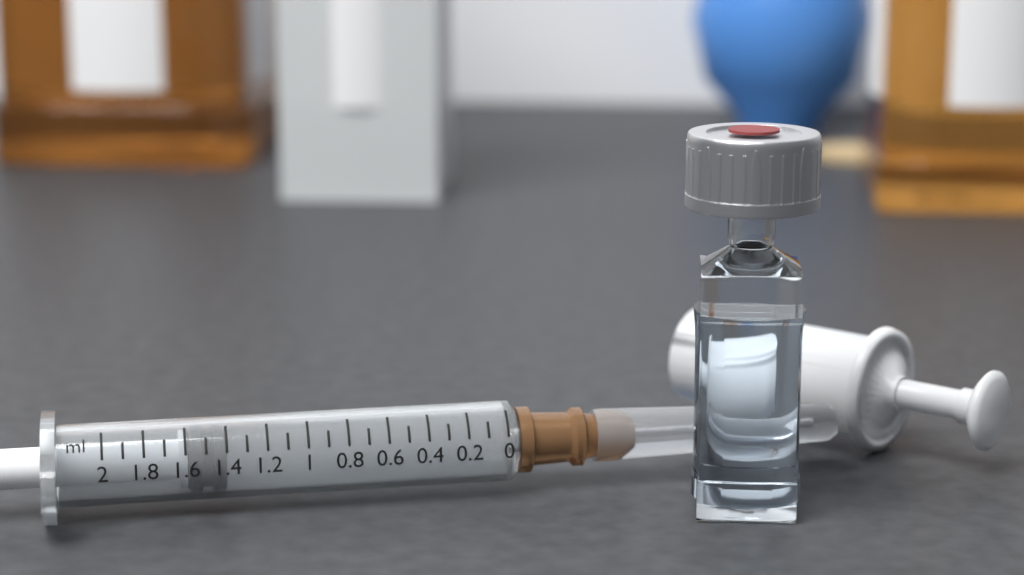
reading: 1.4 ml
